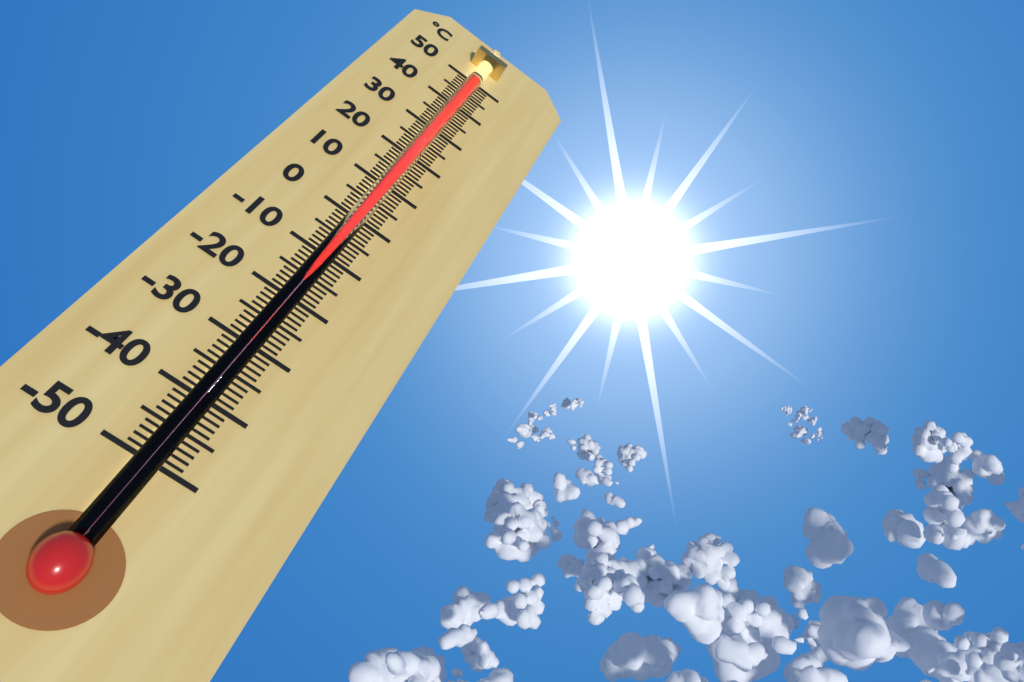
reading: 48 °C
